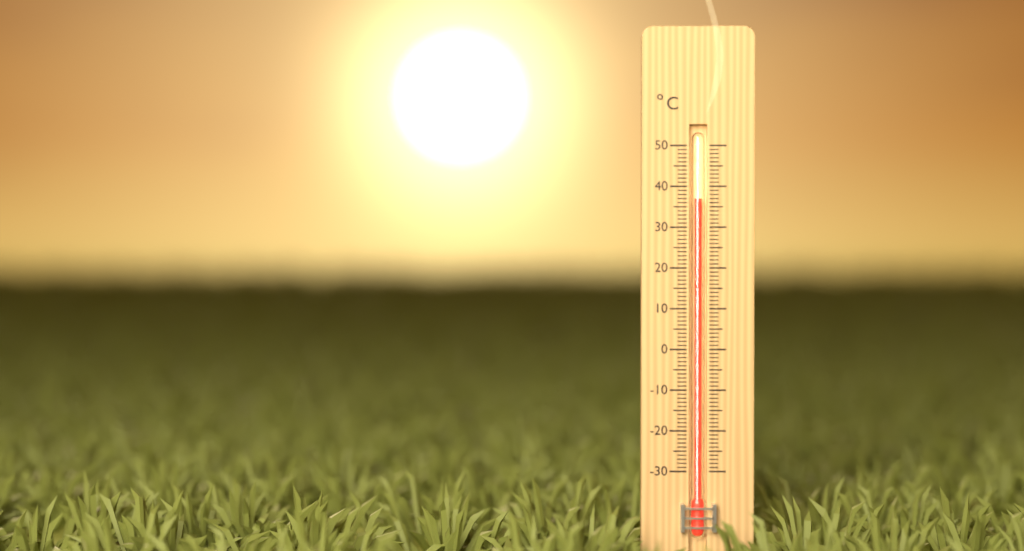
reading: 37 °C
